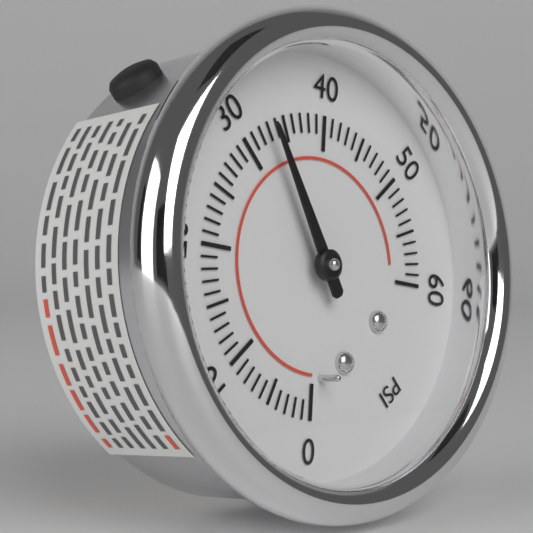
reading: 33 psi
